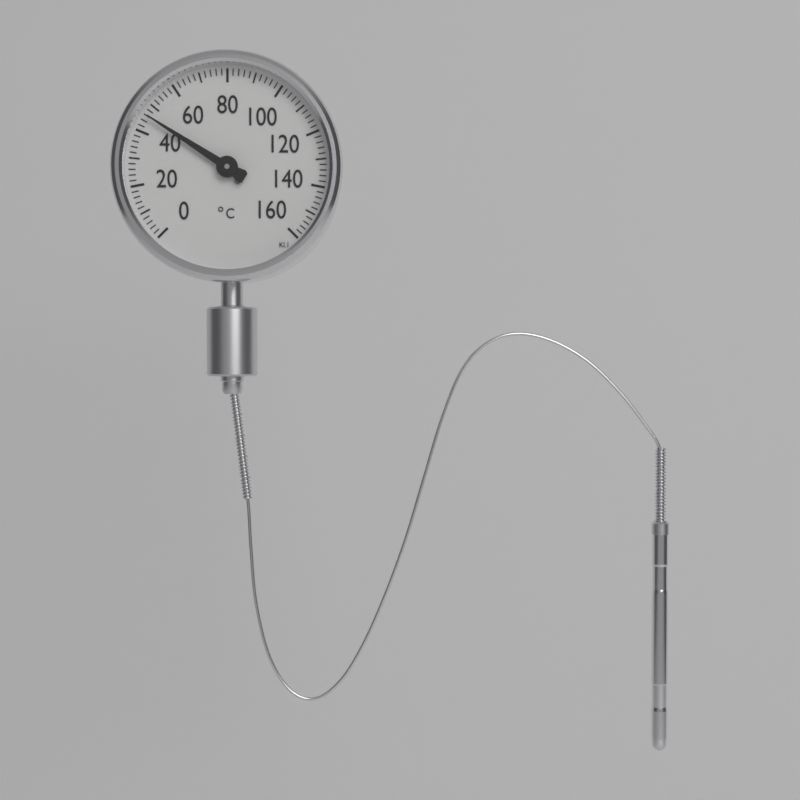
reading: 46 °C
